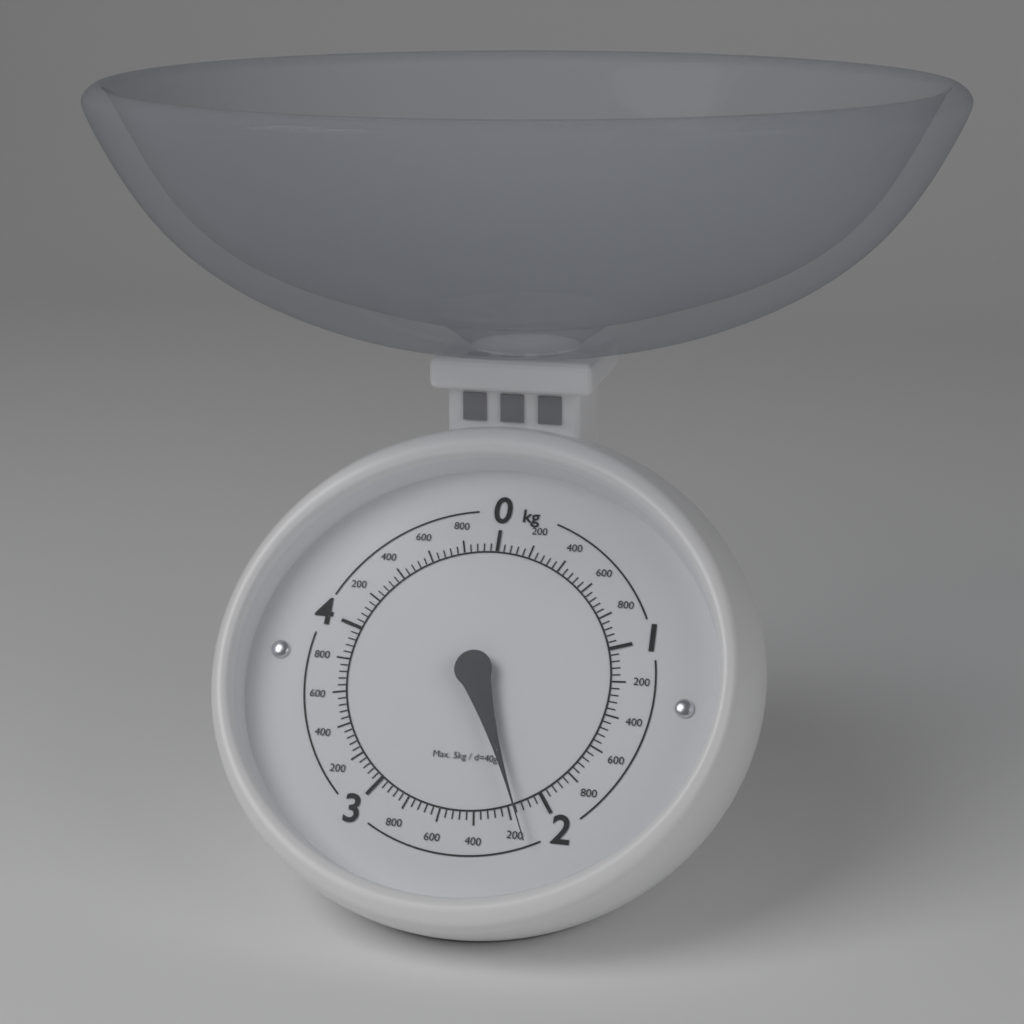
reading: 2.16 kg
